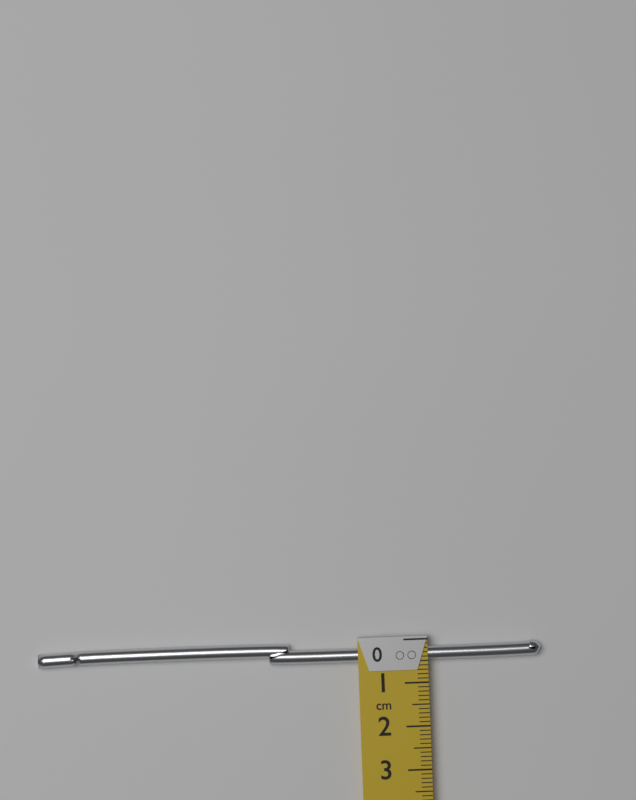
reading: 0.5 cm
